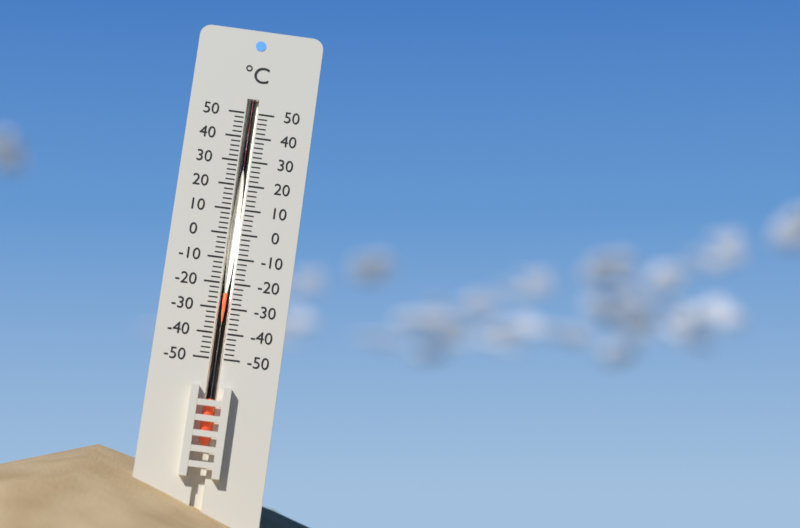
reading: -24 °C
